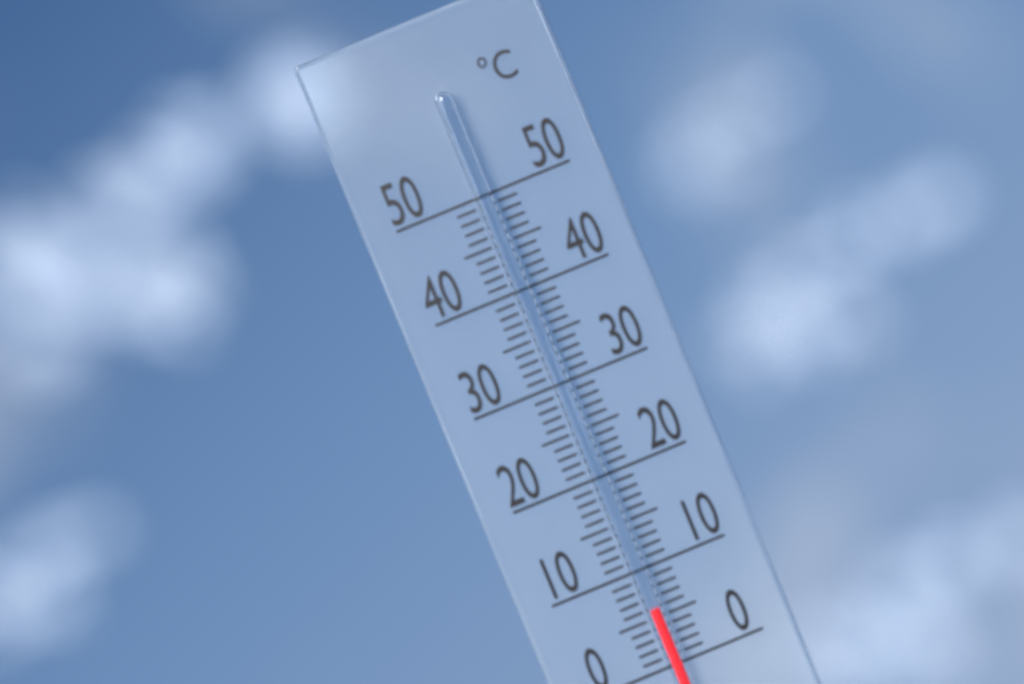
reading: 6 °C
